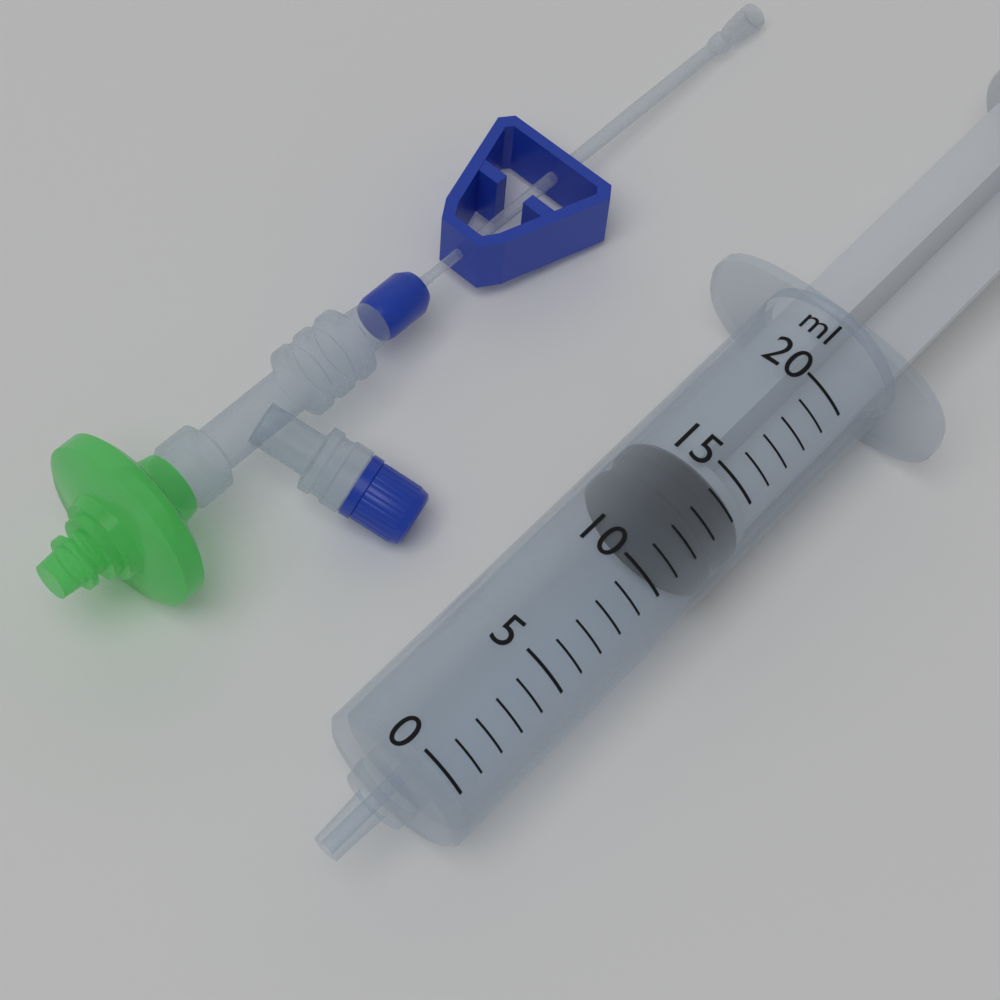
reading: 12 ml
